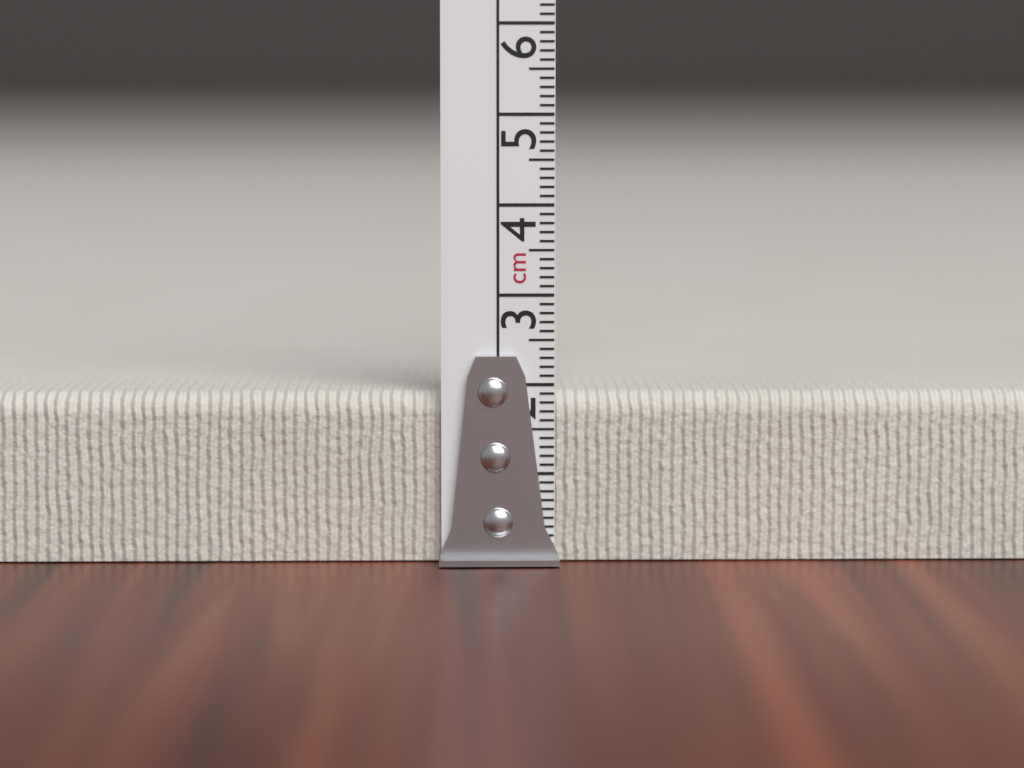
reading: 1.9 cm
